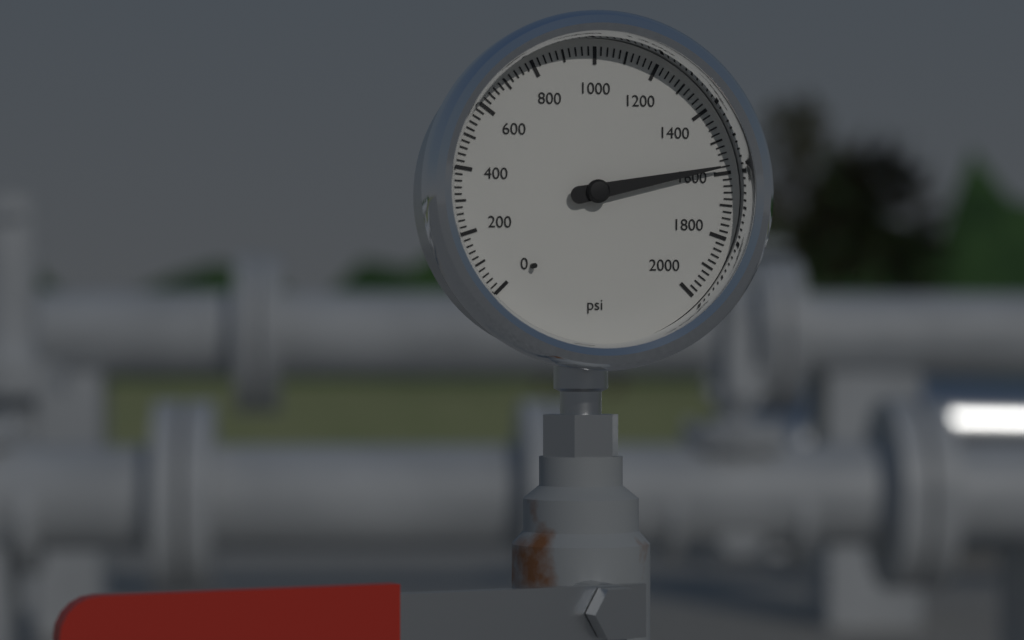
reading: 1580 psi
